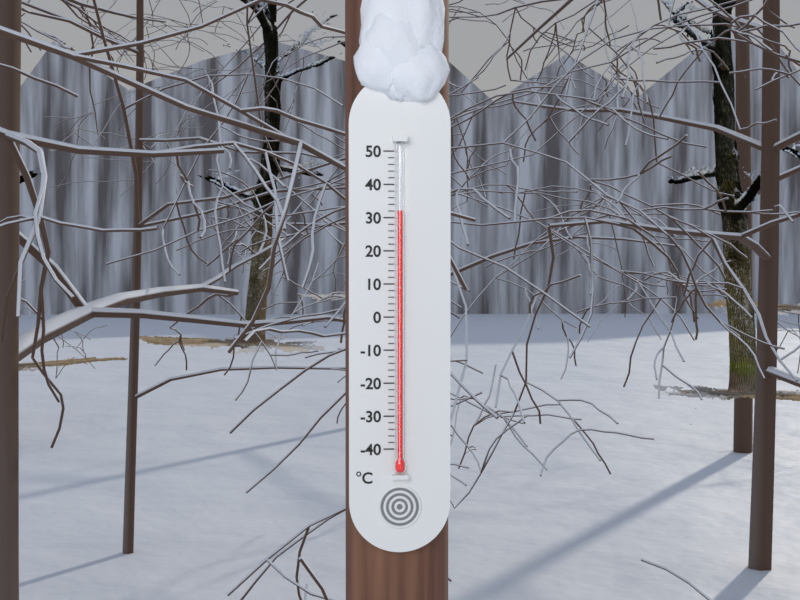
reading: 32 °C
